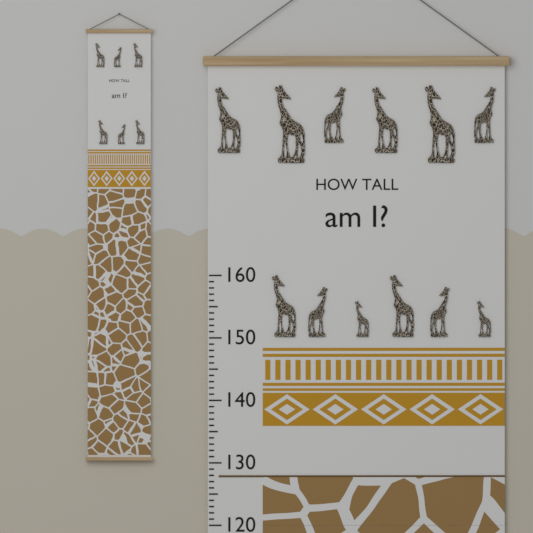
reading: 128 (no unit)
